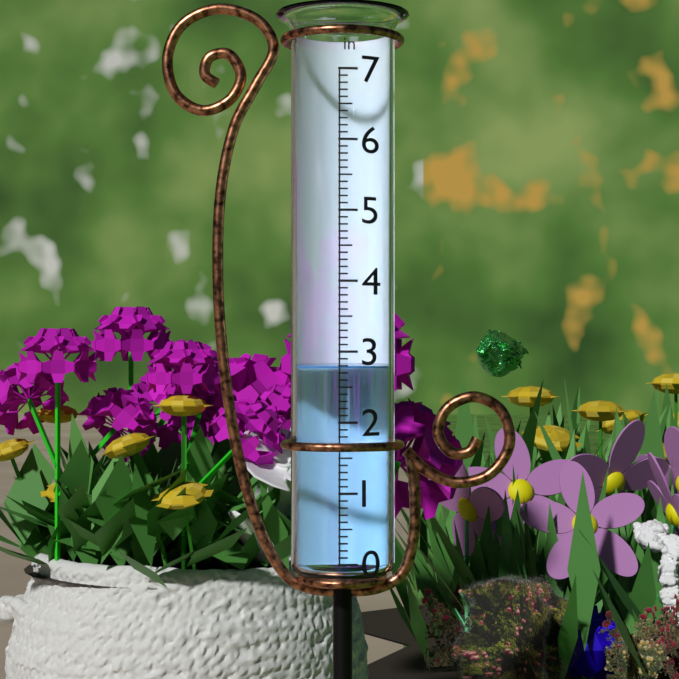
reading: 2.8 in
